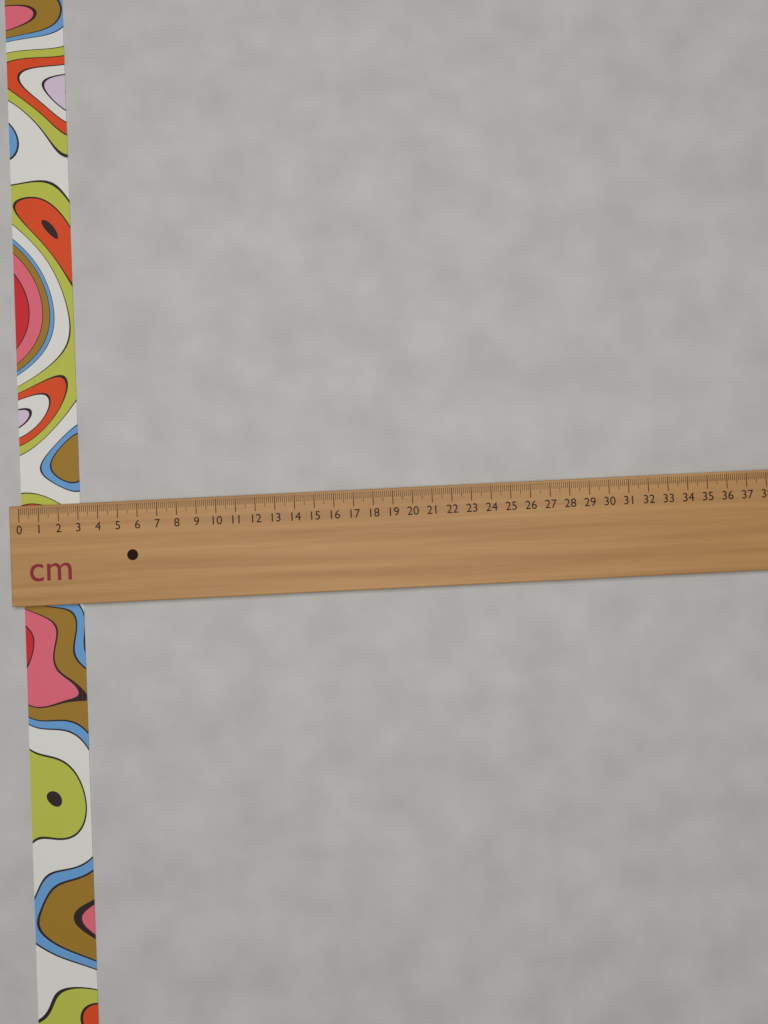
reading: 3.0 cm
